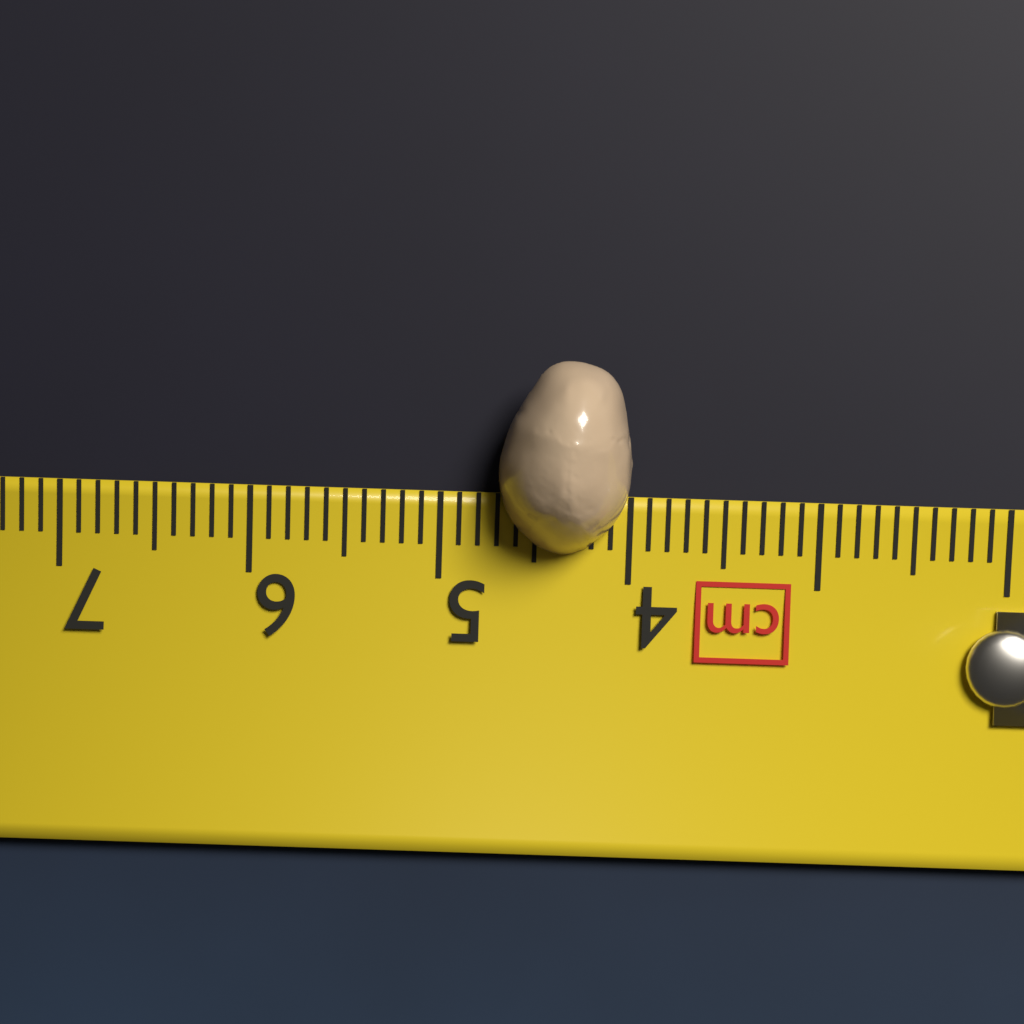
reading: 4.7 cm
